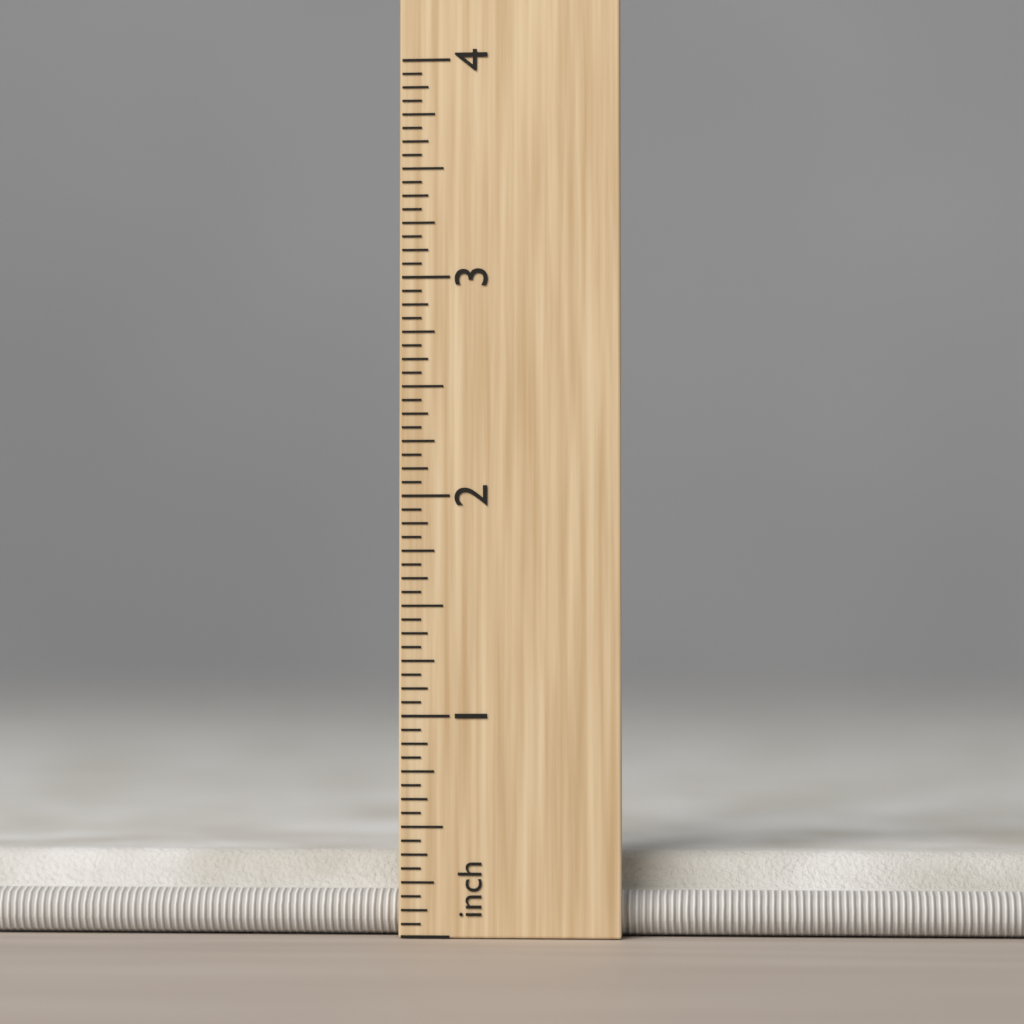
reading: 0.3750 in
